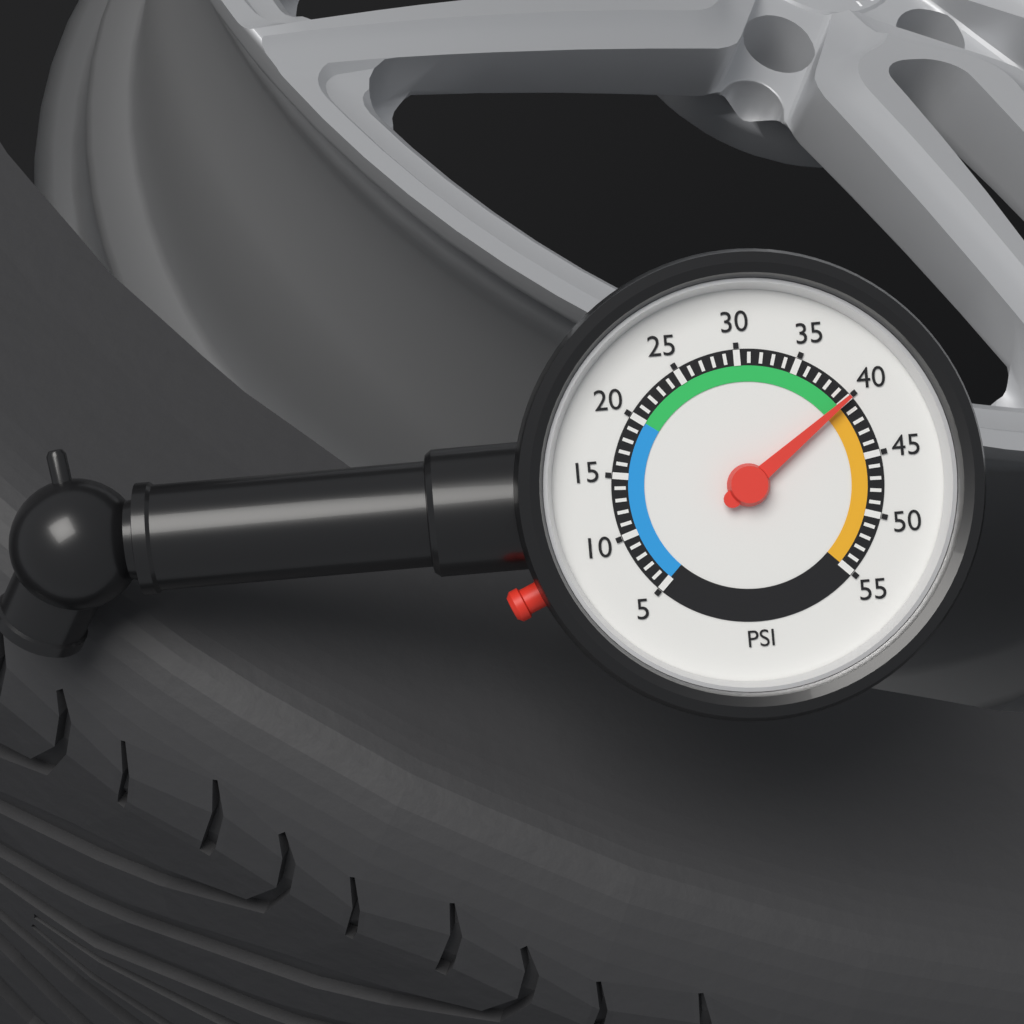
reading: 40 psi
